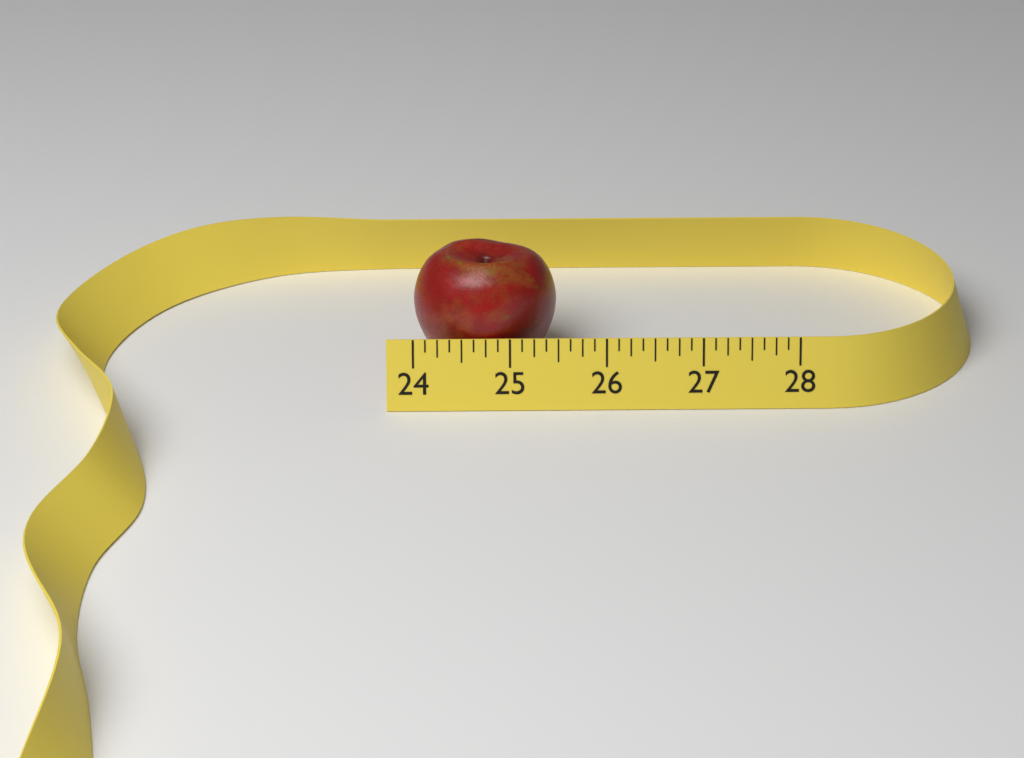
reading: 25.500 (no unit)
